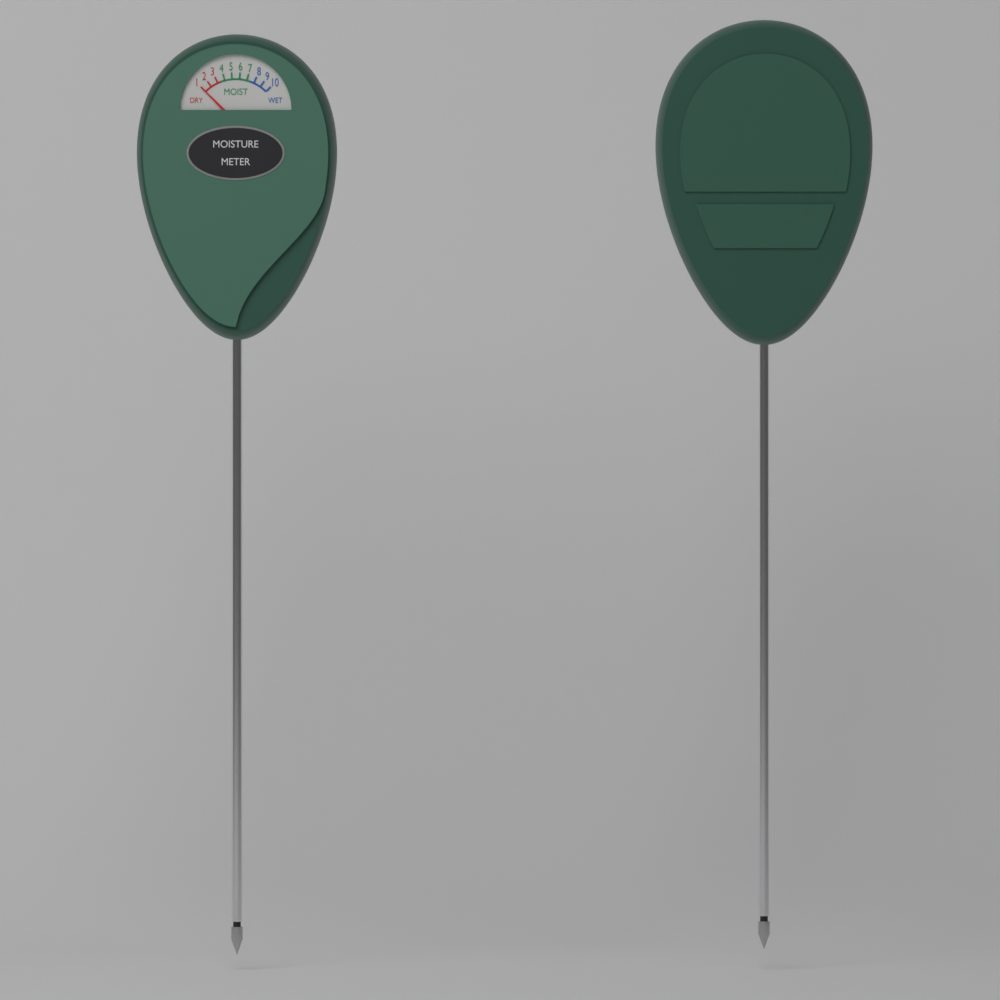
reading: 1 (no unit)
